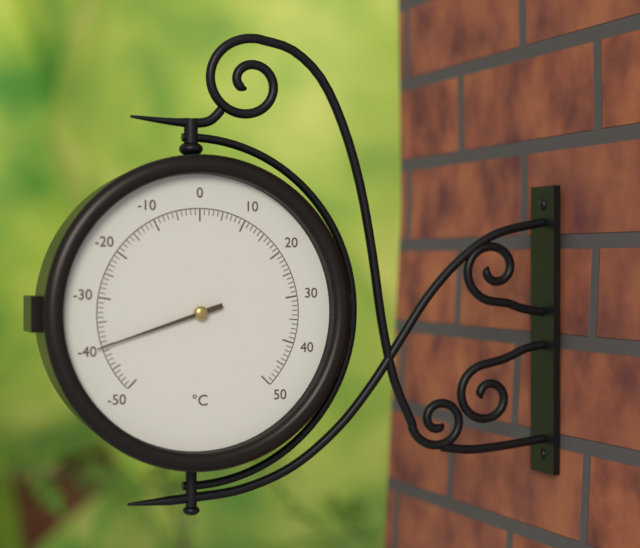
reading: -40 °C
